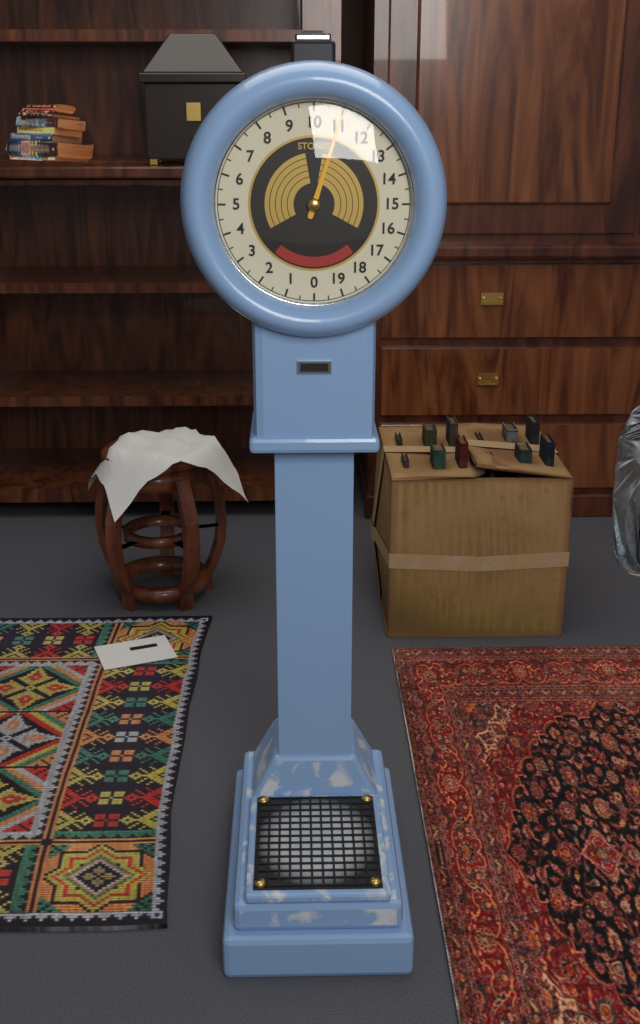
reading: 11.0 stones
